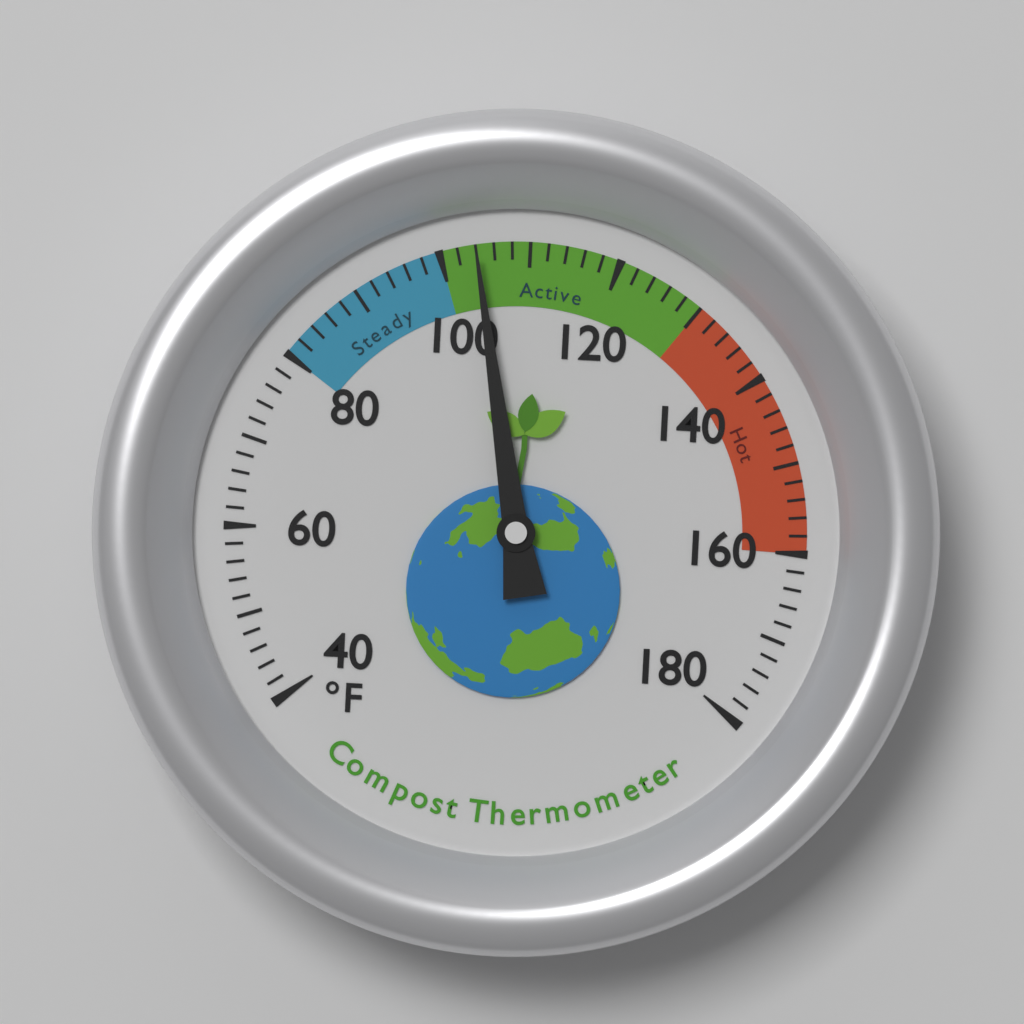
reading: 104 °F
